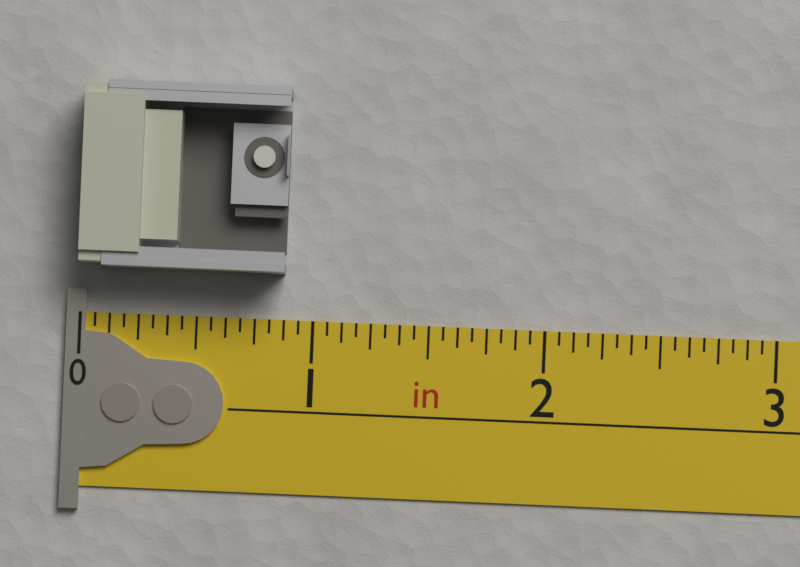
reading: 0.8750 in
